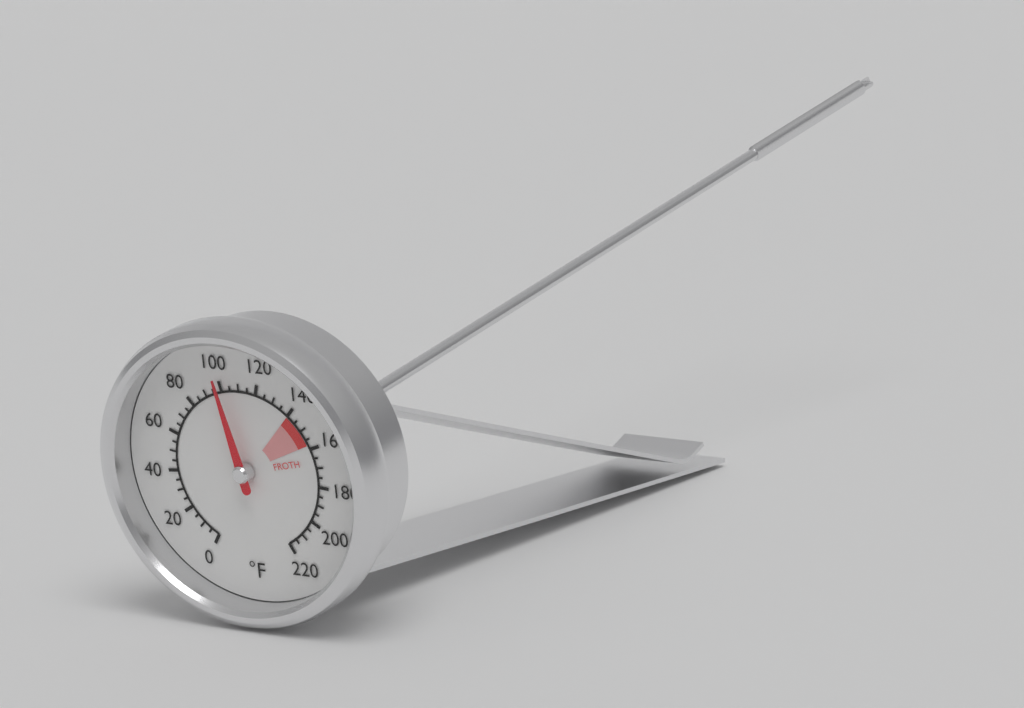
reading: 100 °F
